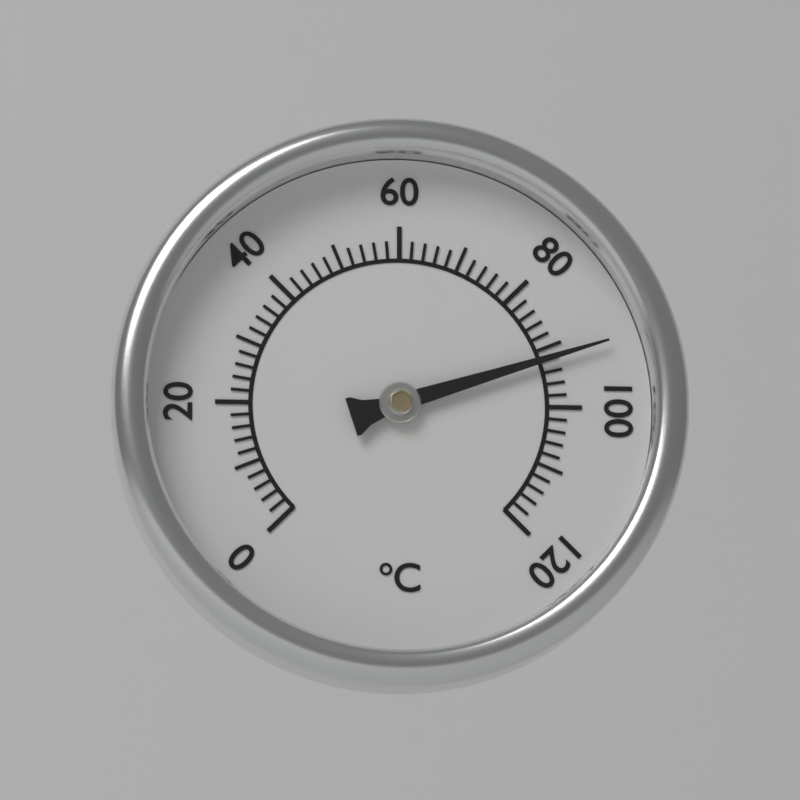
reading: 92 °C
